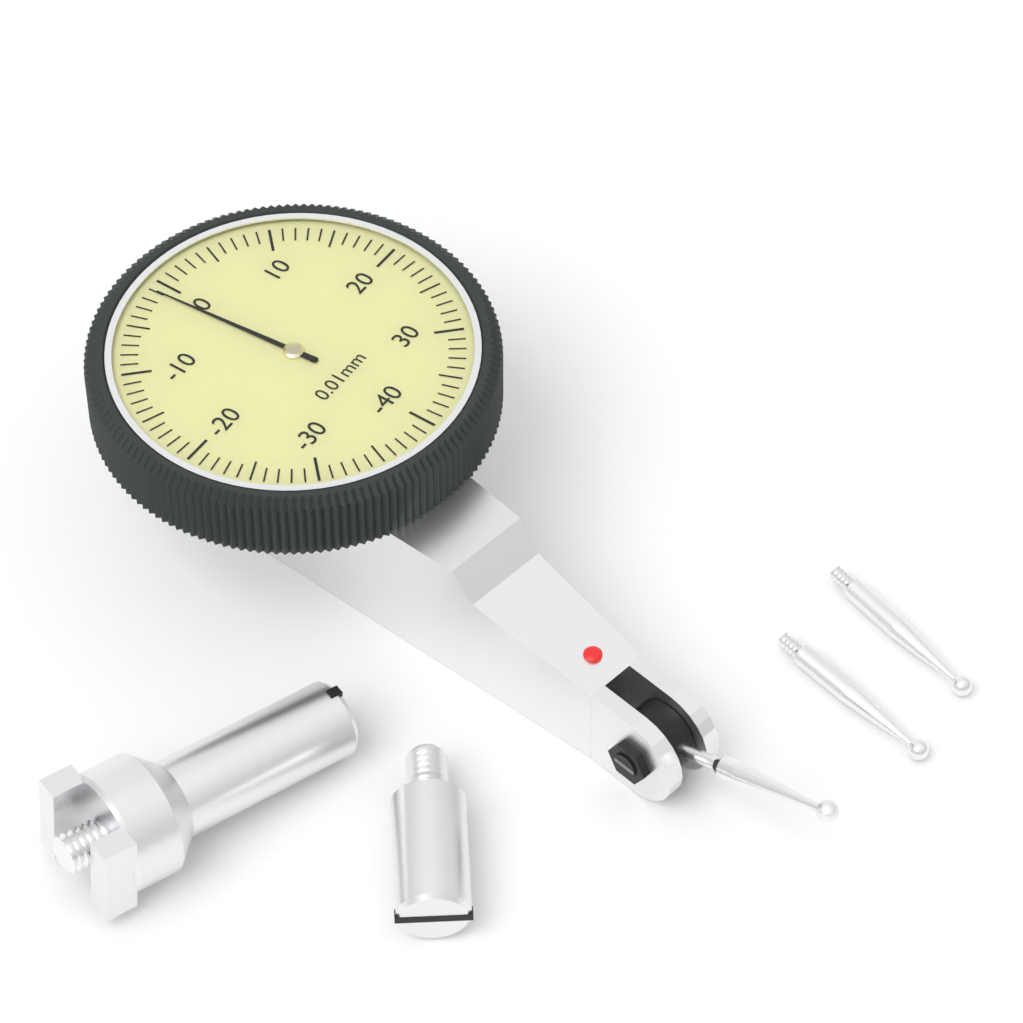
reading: -1 0.01mm
